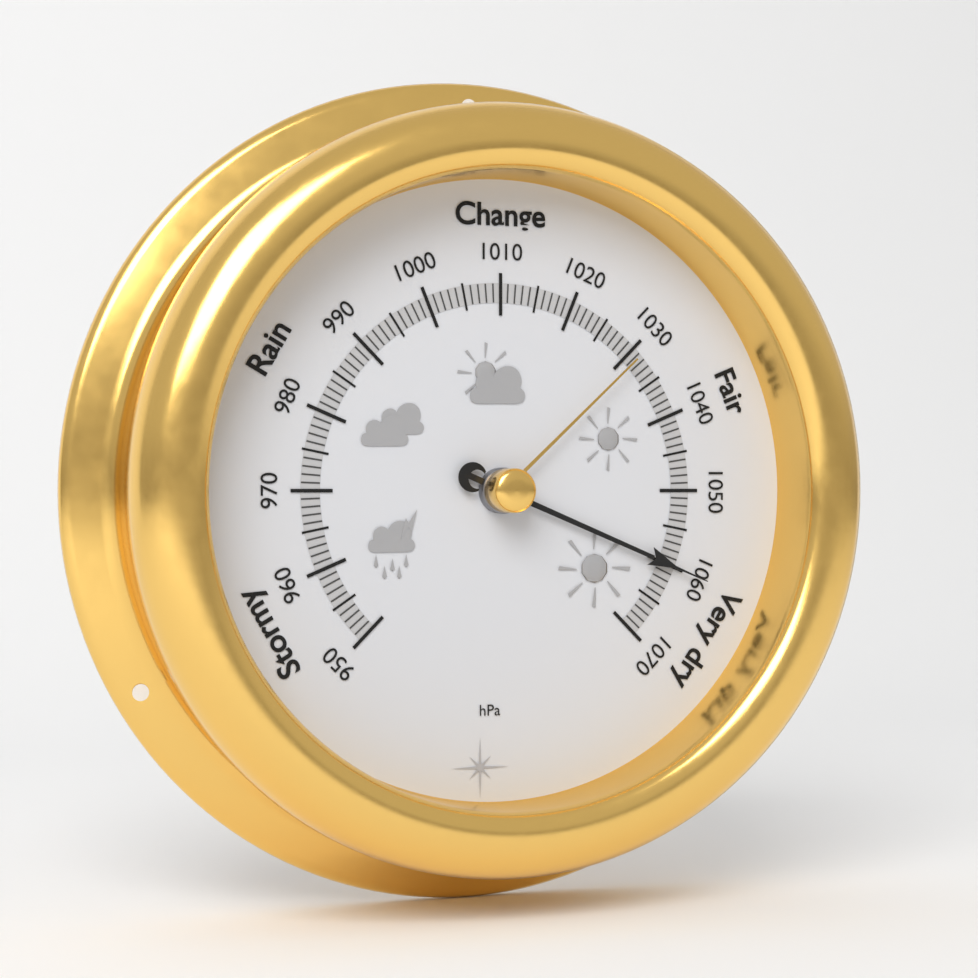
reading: 1060 hPa
